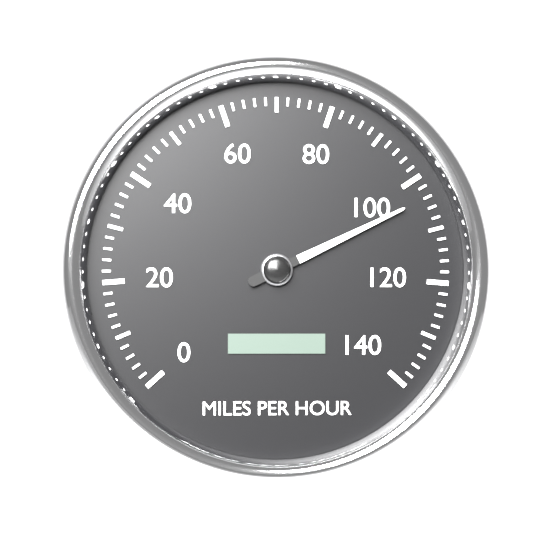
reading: 104 mph
